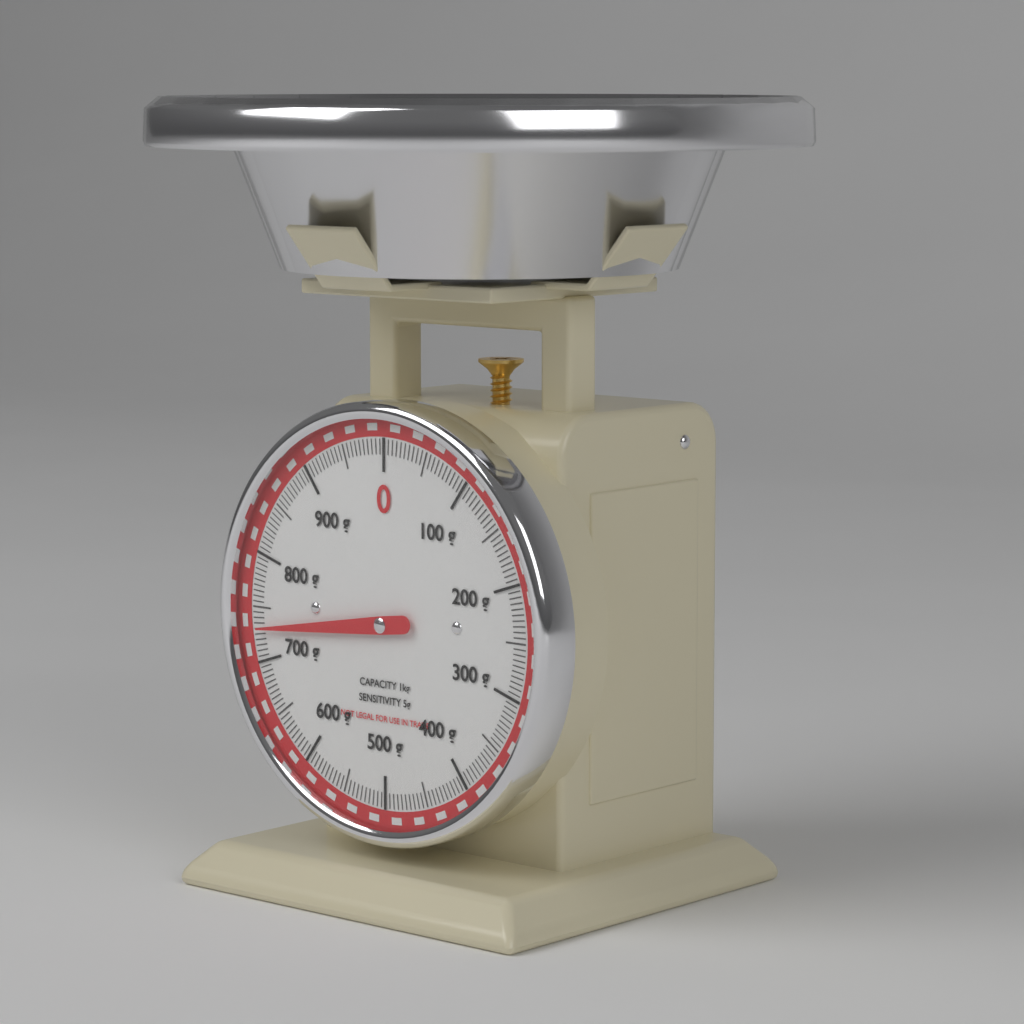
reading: 730 g
